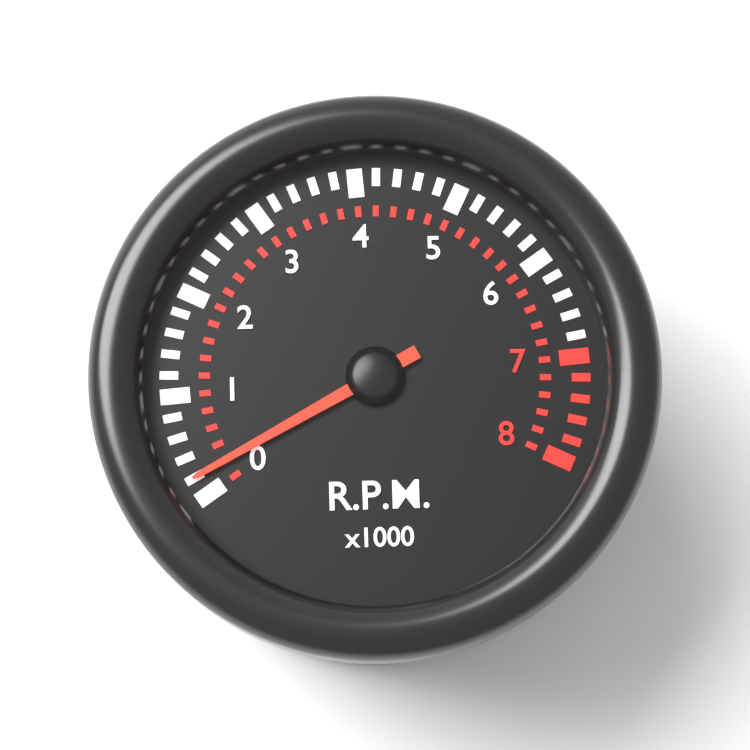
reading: 0.2 x1000 RPM
